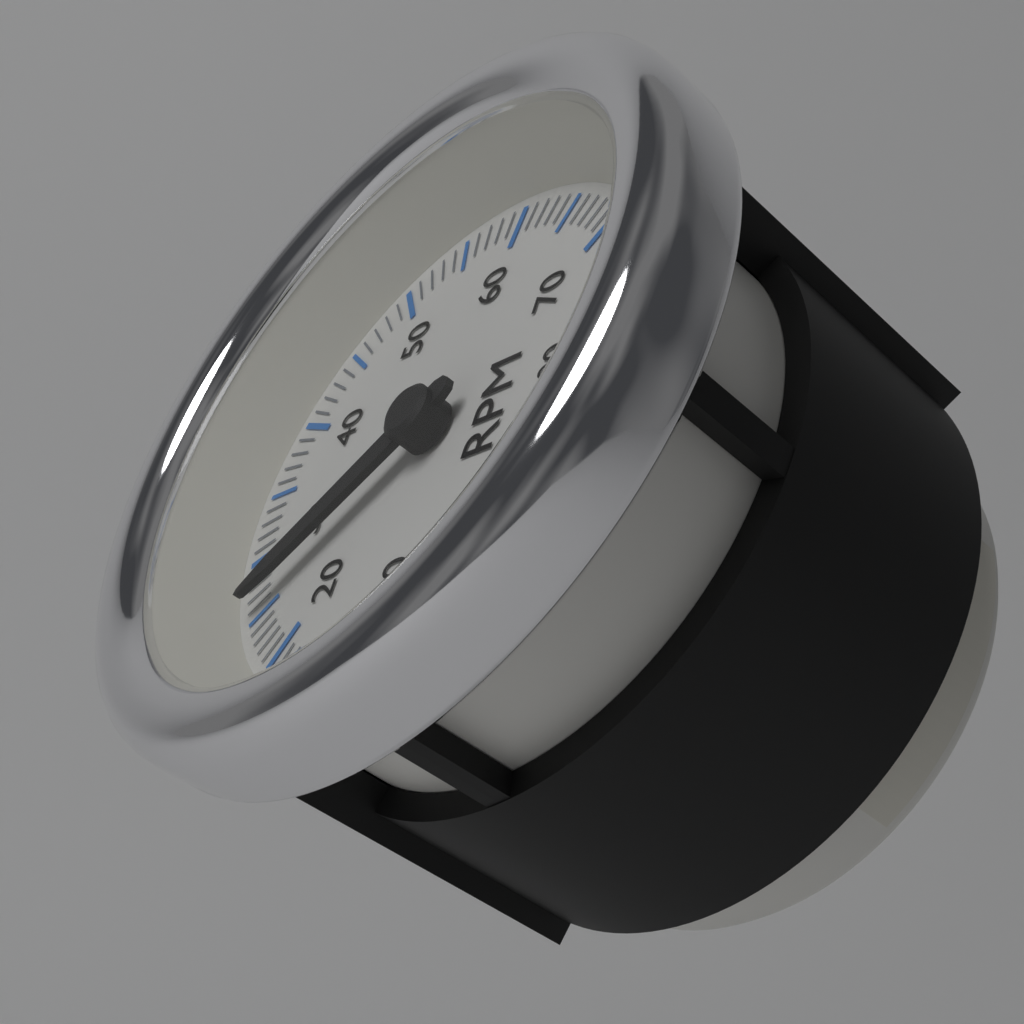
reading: 2600 RPM
